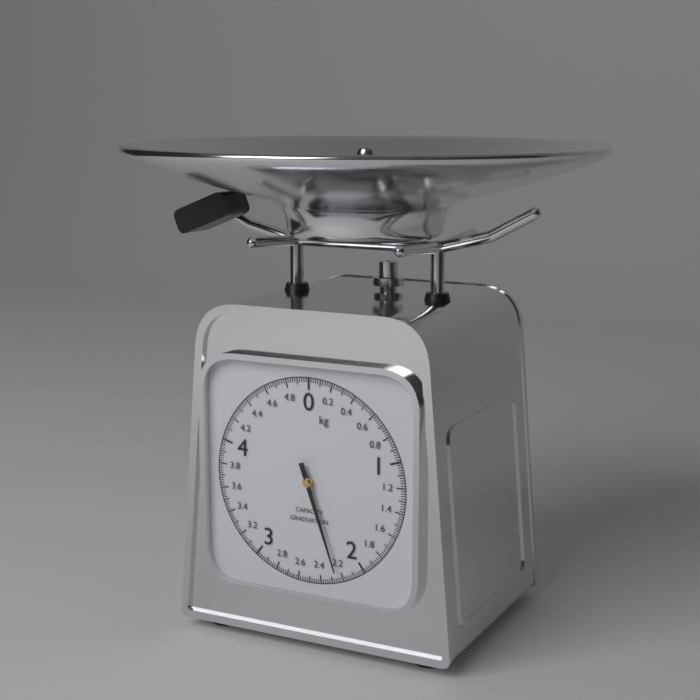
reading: 2.24 kg
